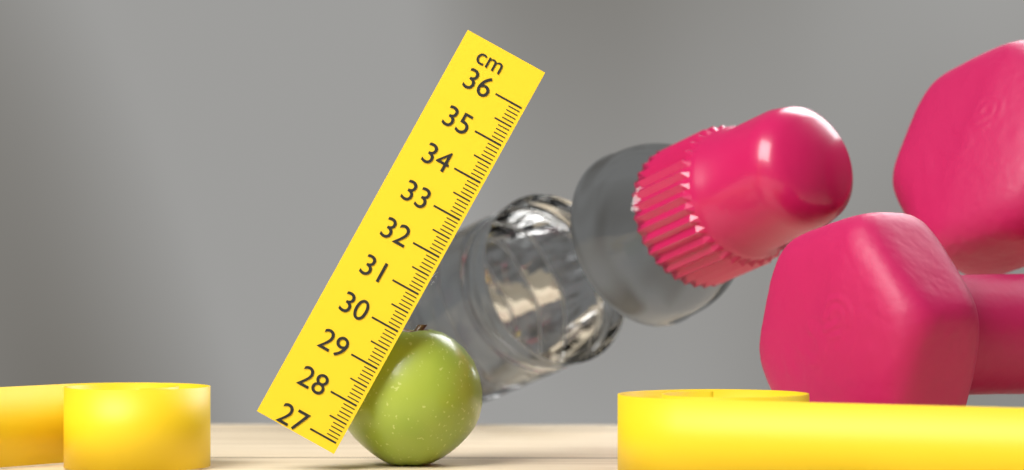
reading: 30.4 cm
